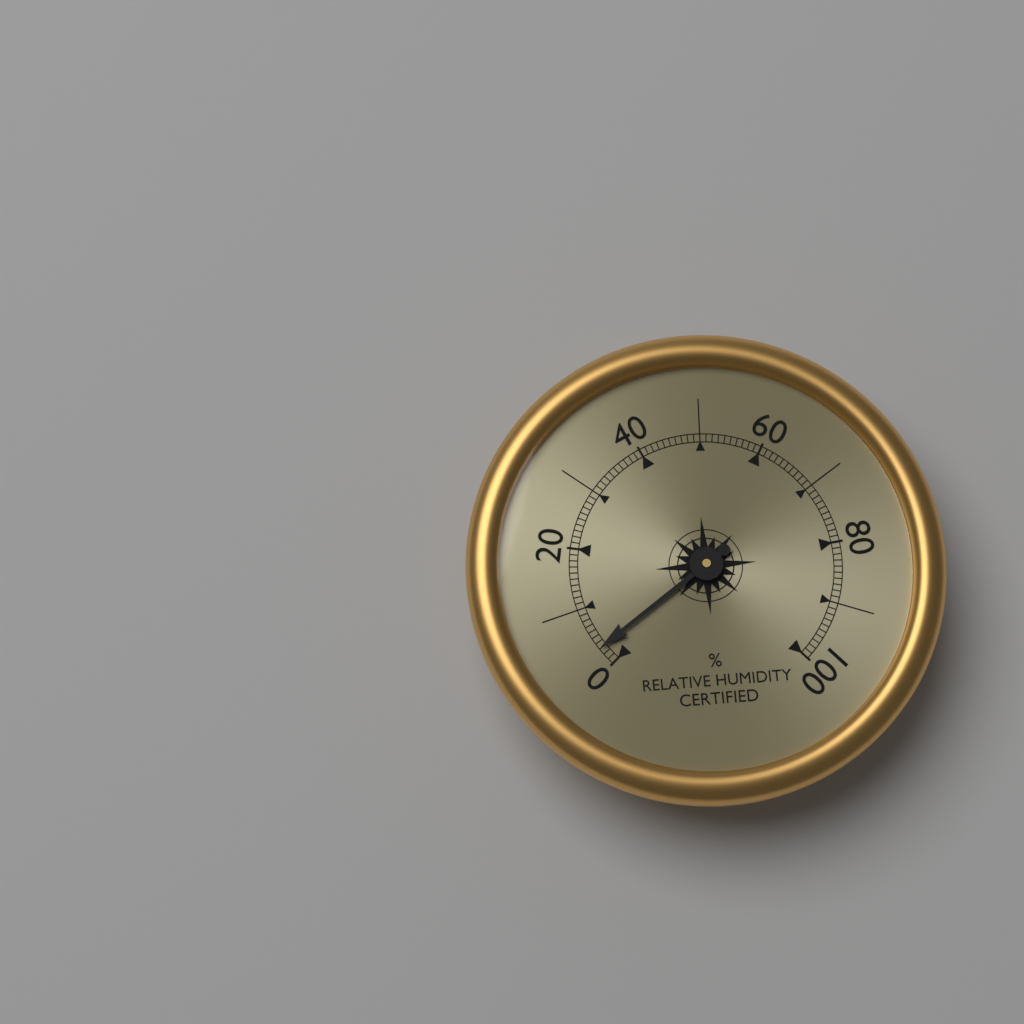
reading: 3 %
